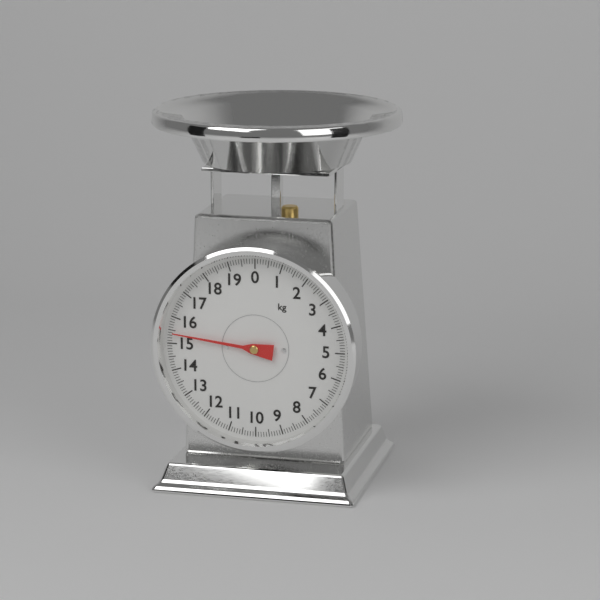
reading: 15.4 kg
